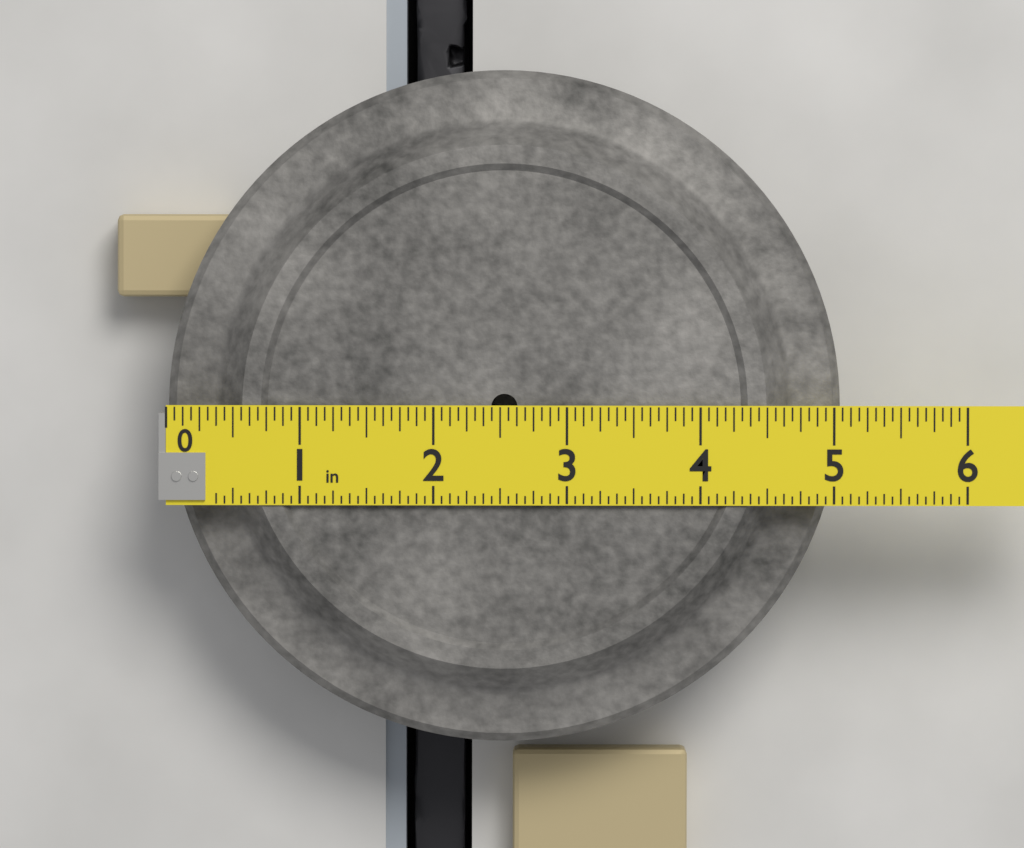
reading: 5.0625 in
